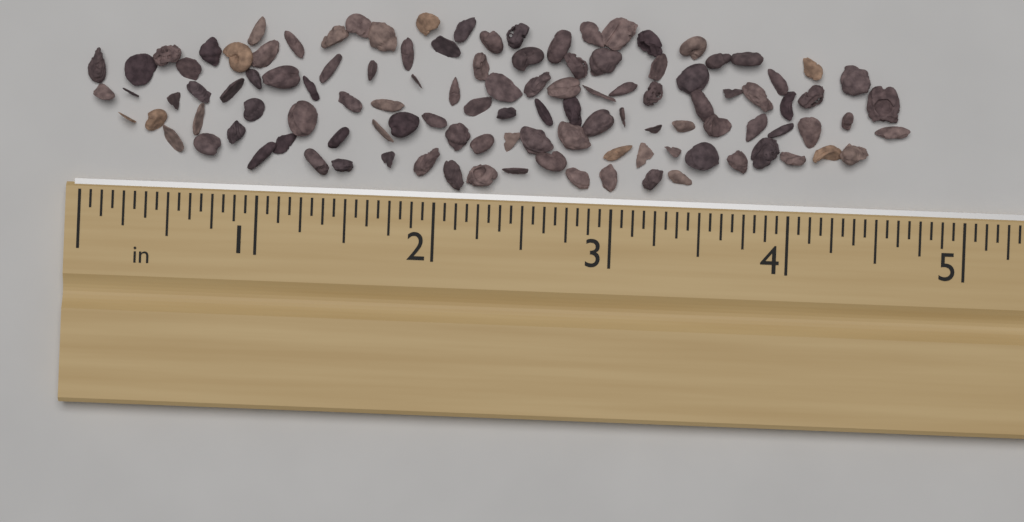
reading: 4.6875 in
